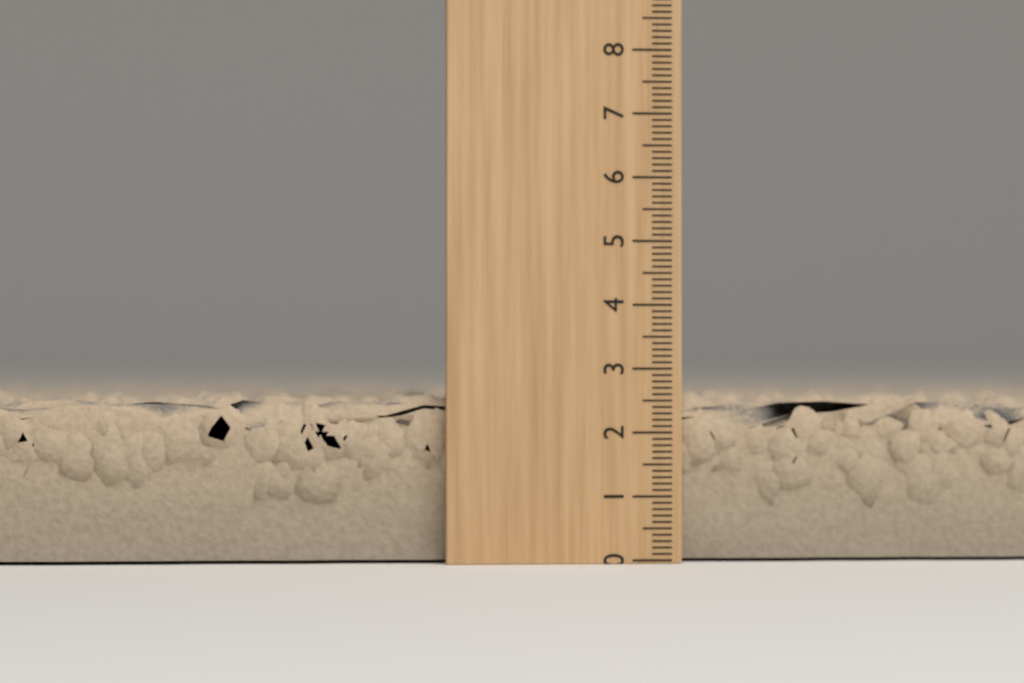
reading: 2.7 (no unit)
